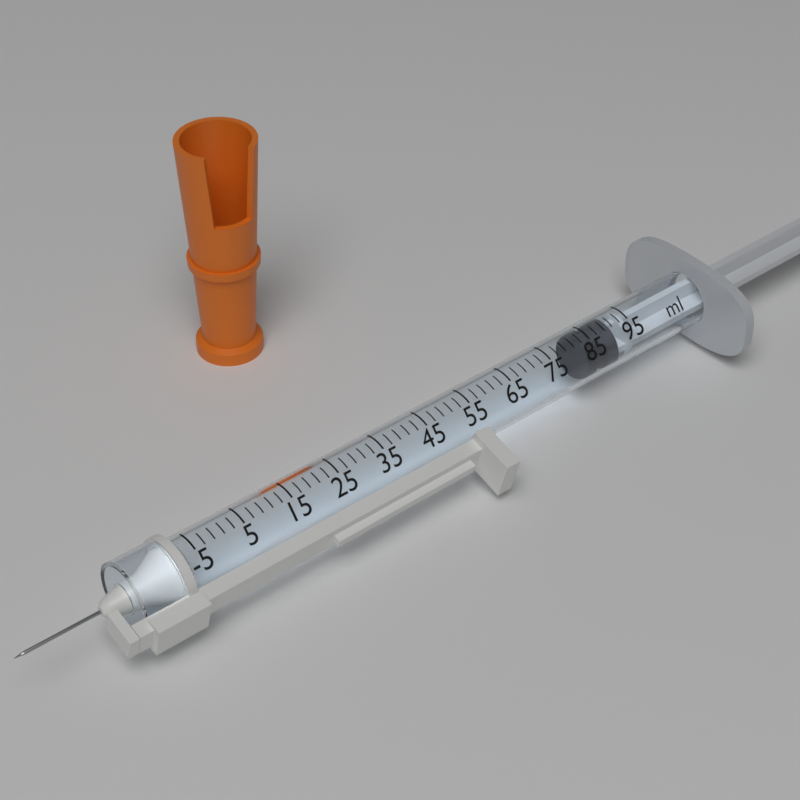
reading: 83 ml
